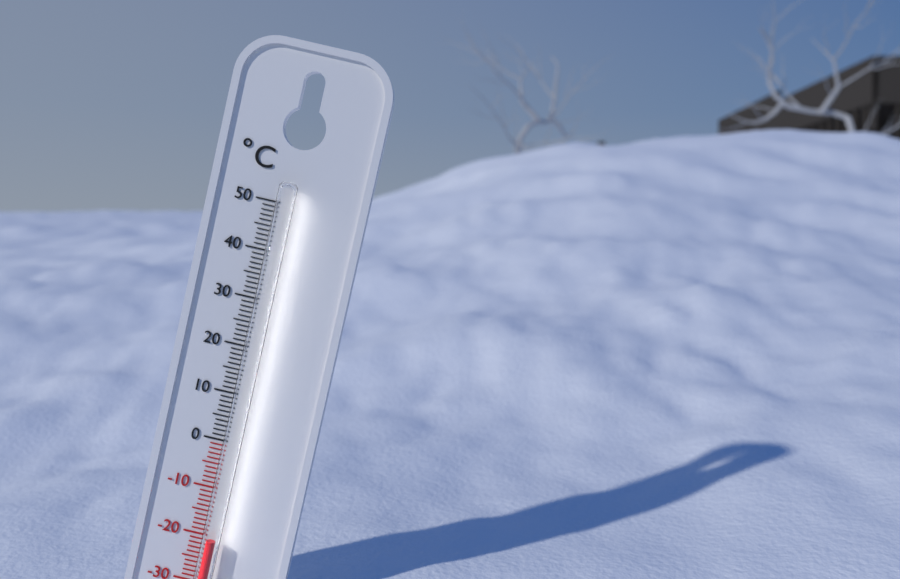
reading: -20 °C
